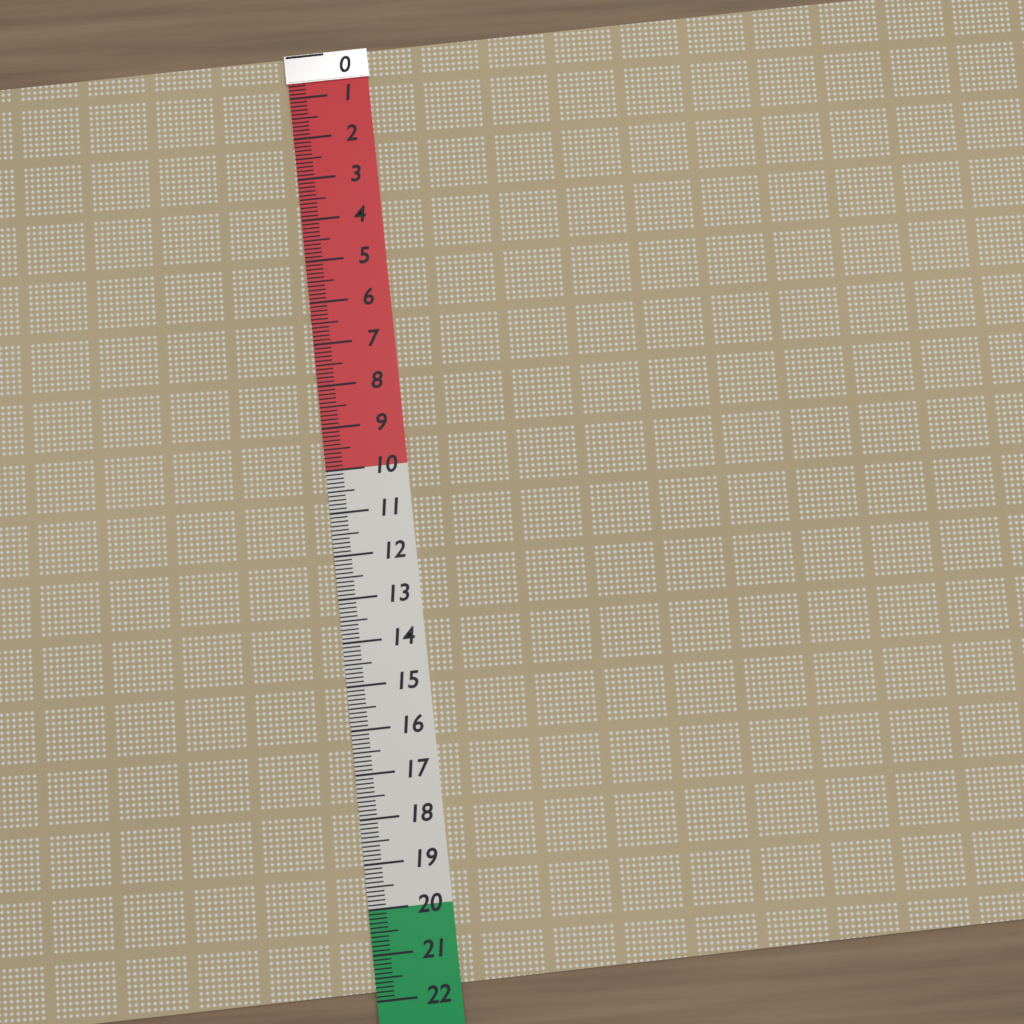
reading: 21.8 (no unit)
